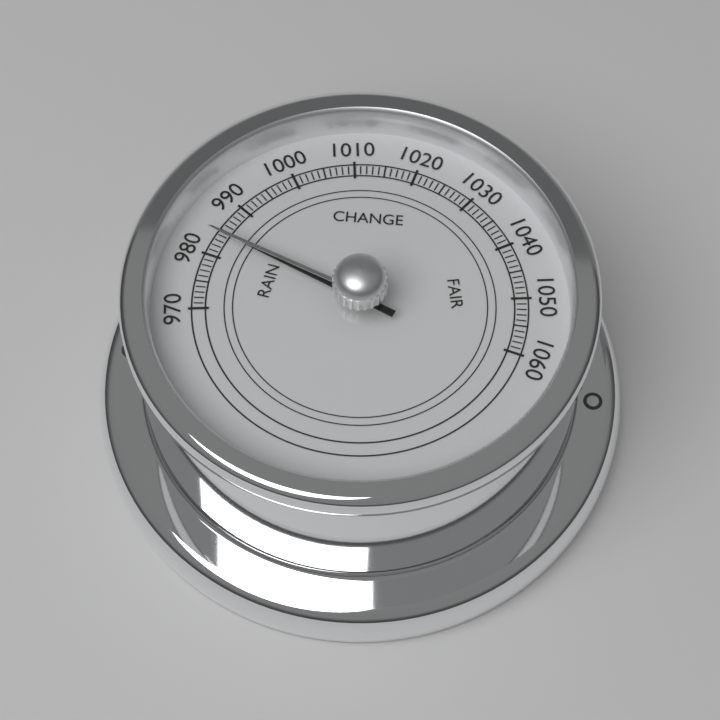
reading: 984 (no unit)
